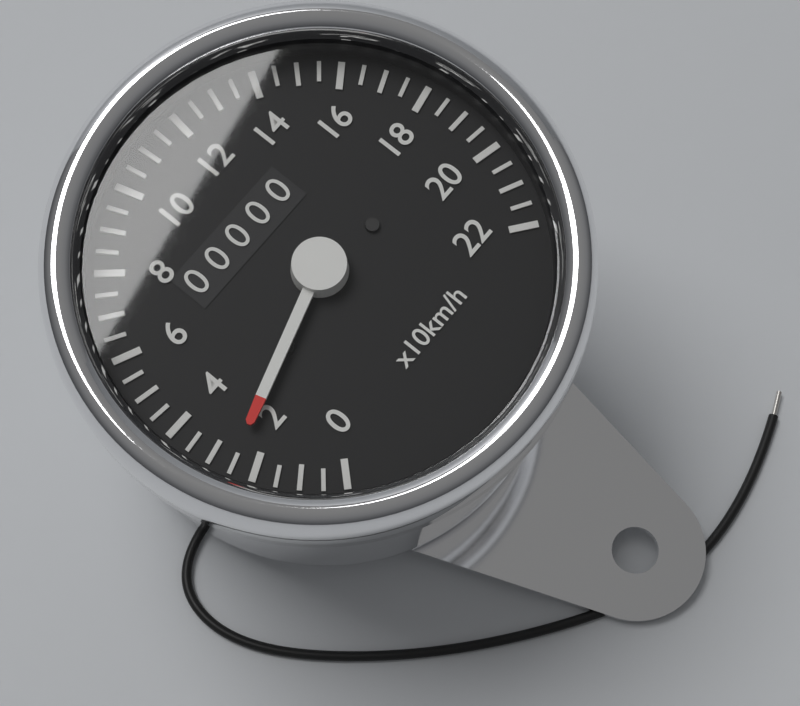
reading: 25 km/h
